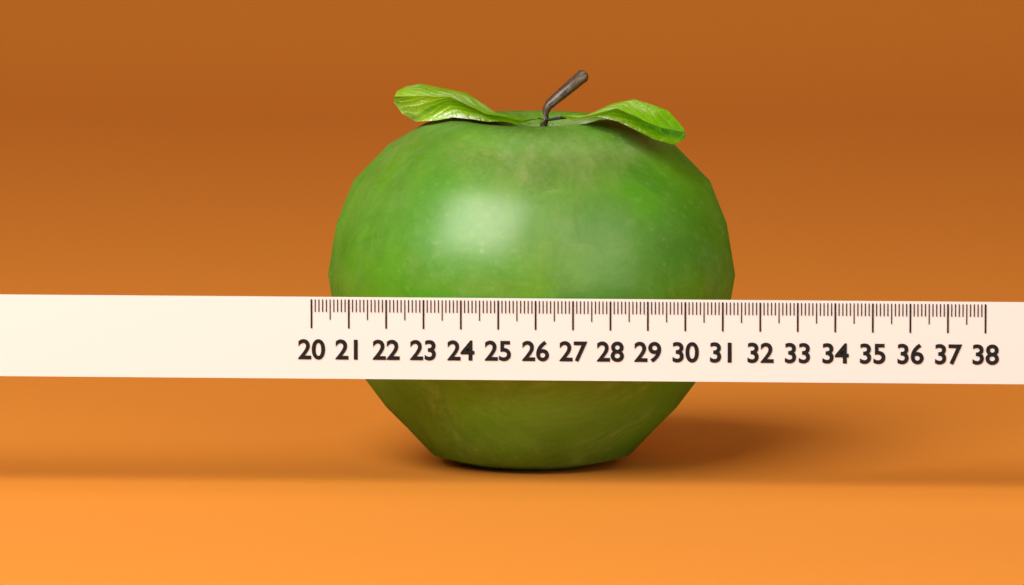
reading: 31.1 (no unit)
